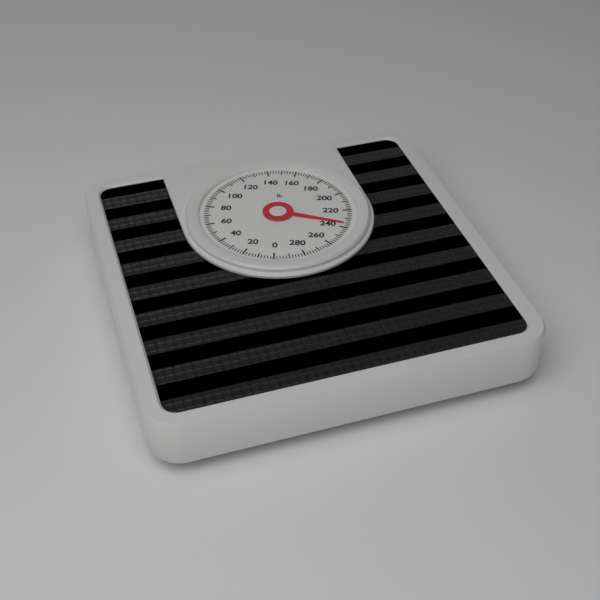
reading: 236 lb
